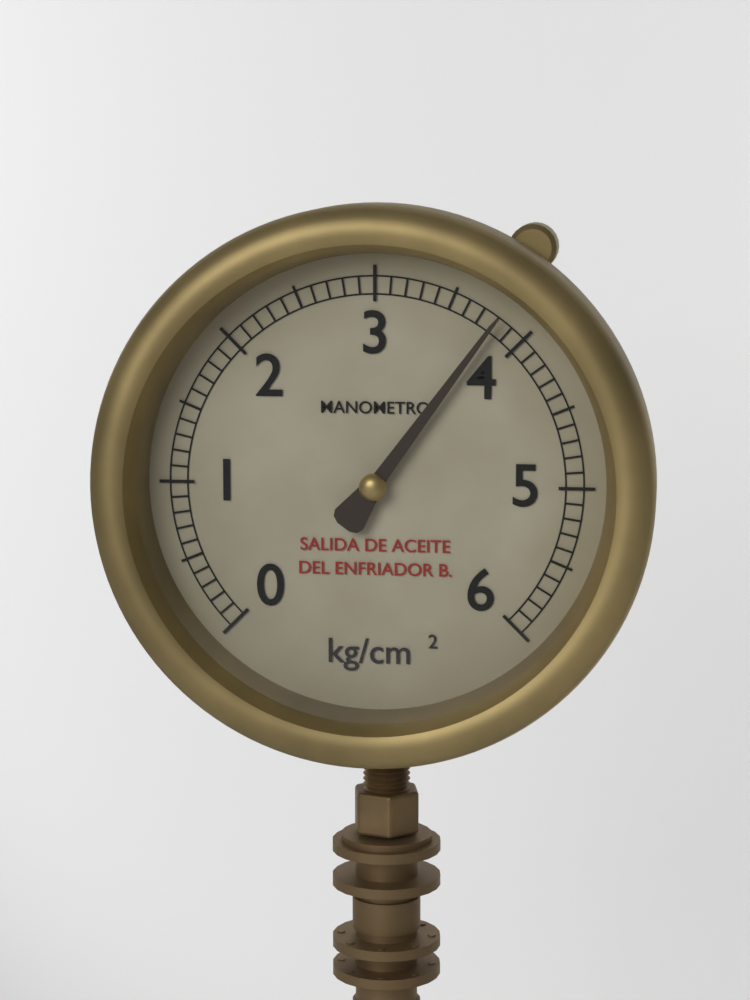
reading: 3.8 kg/cm²
